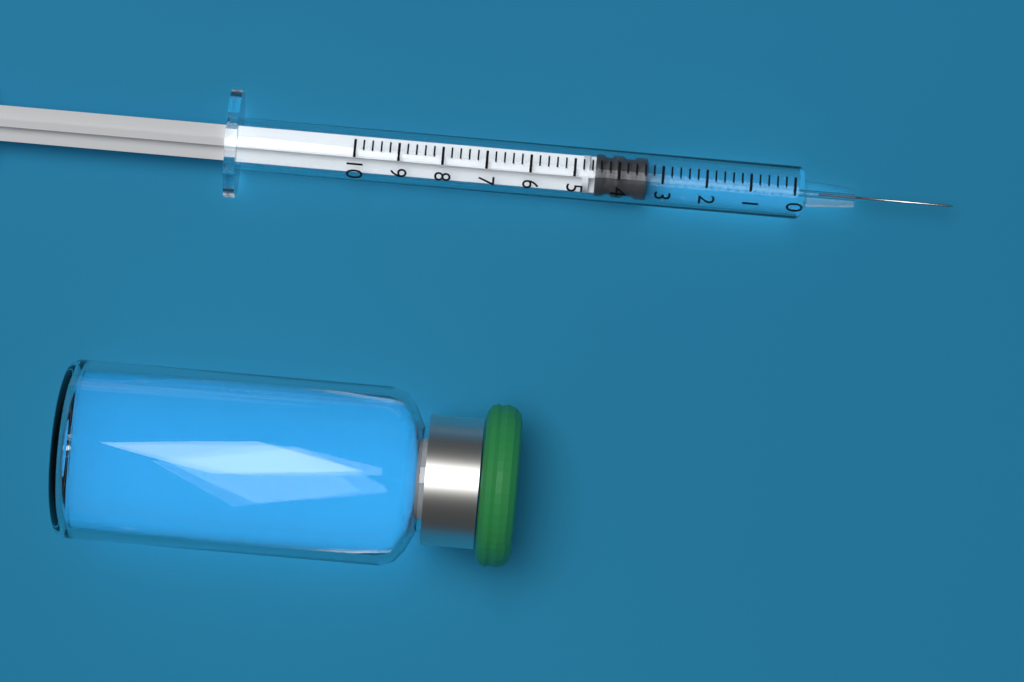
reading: 3.4 (no unit)
